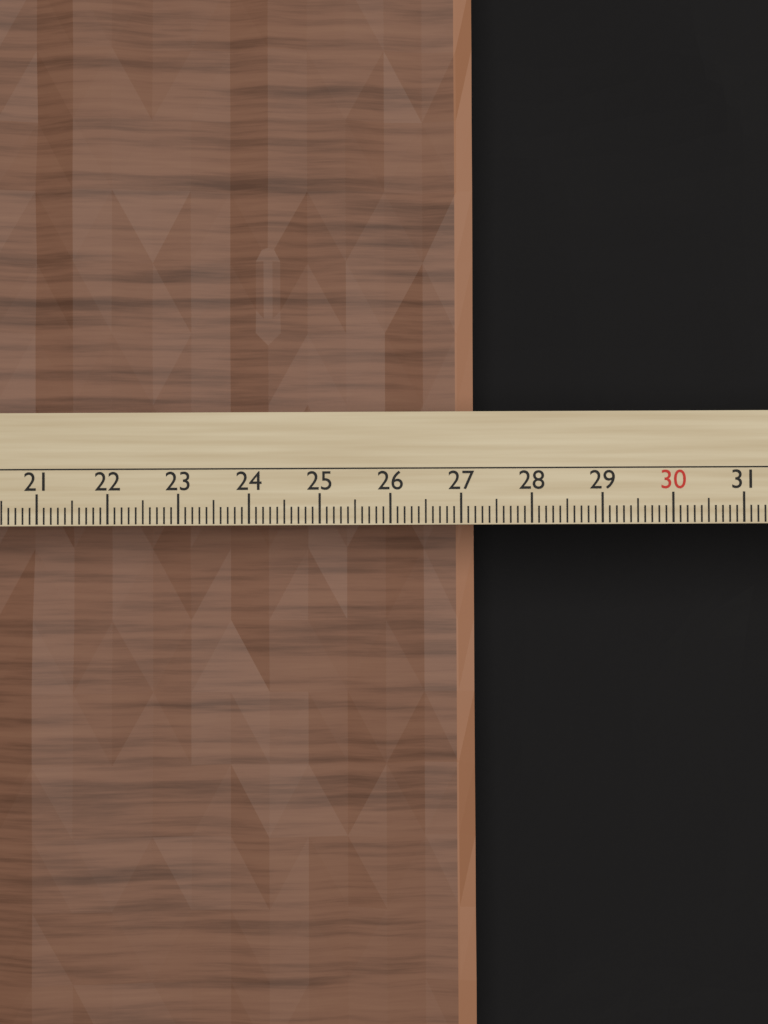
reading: 27.3 cm
